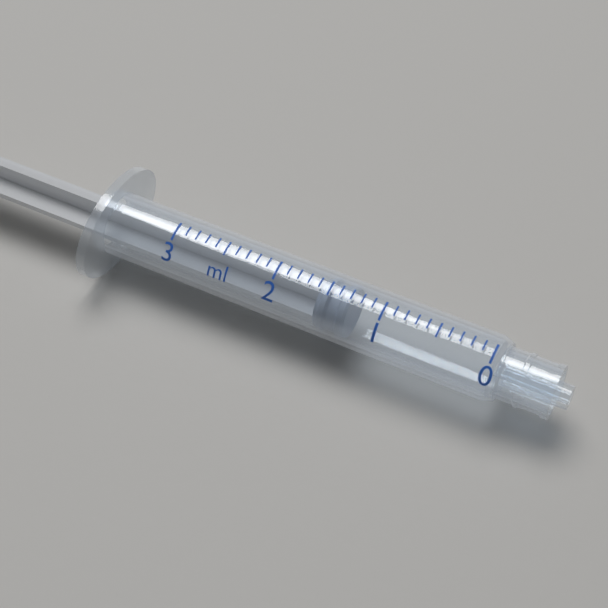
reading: 1.3 ml
